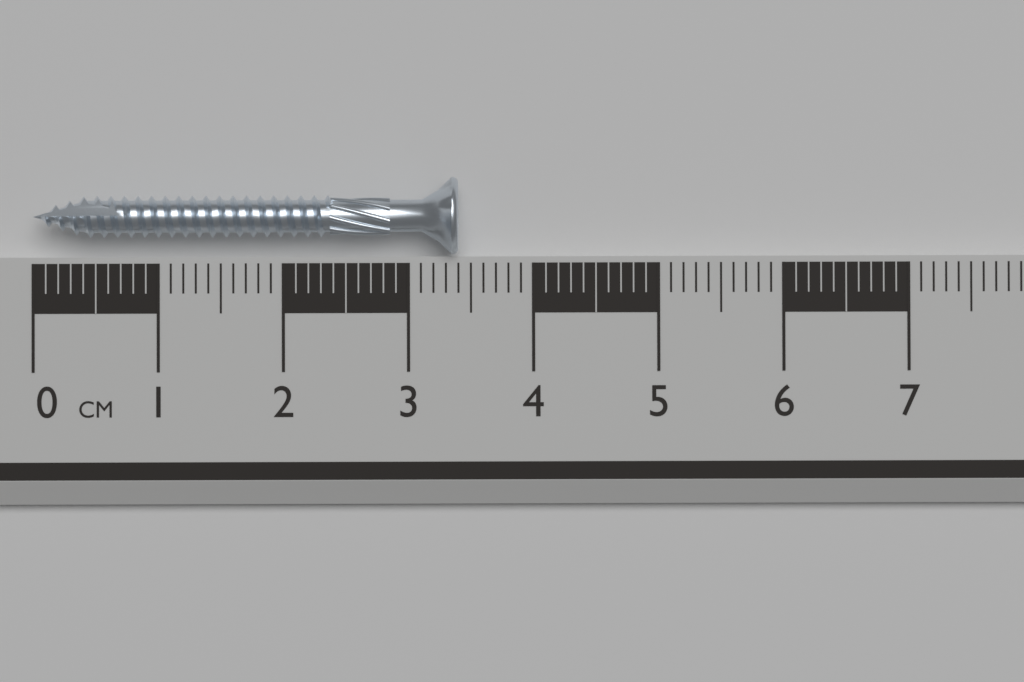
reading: 3.4 cm
